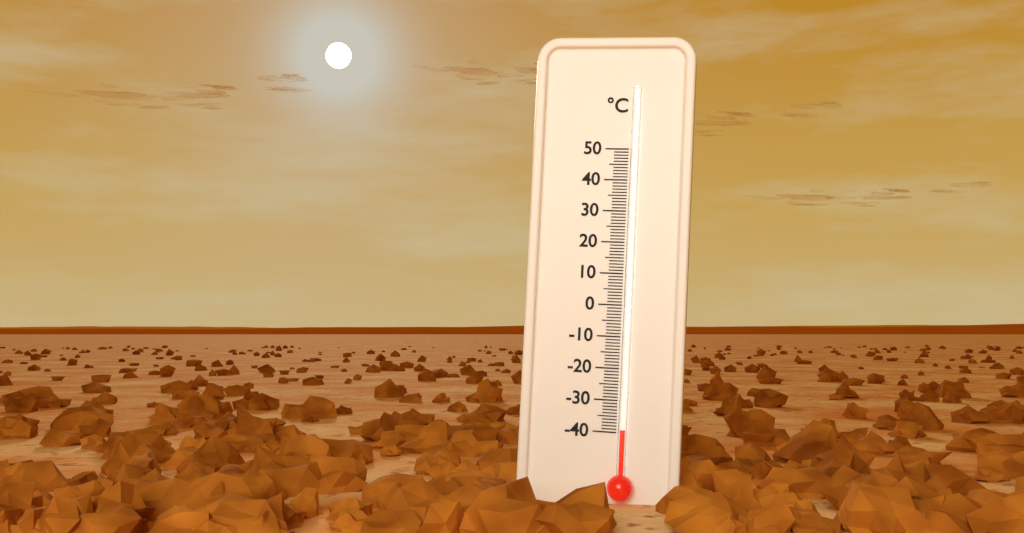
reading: -39 °C
